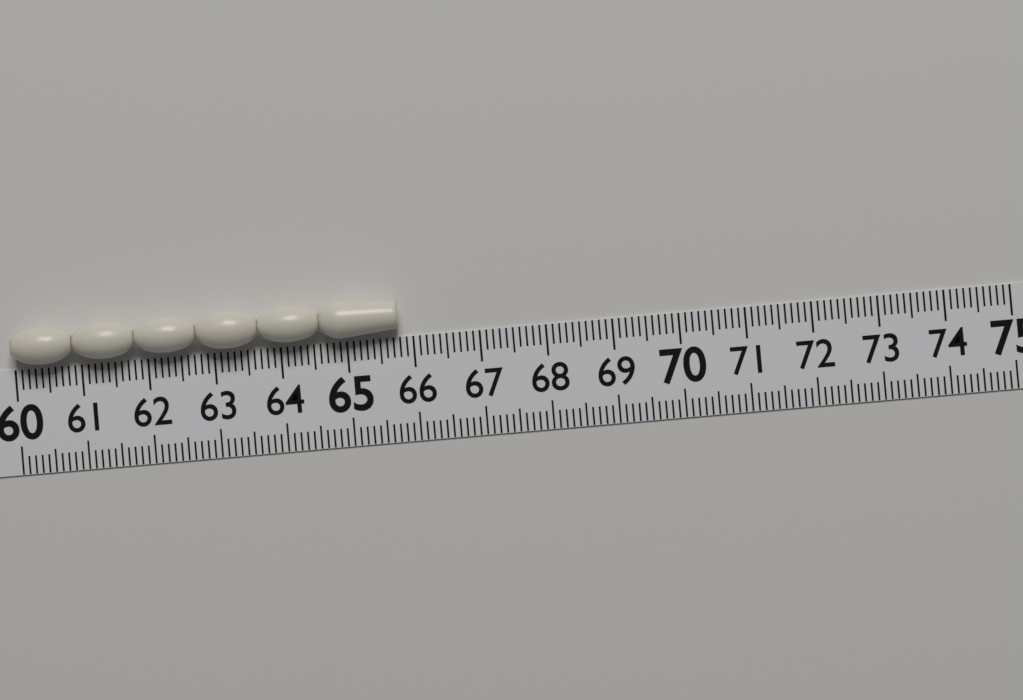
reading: 65.8 (no unit)
